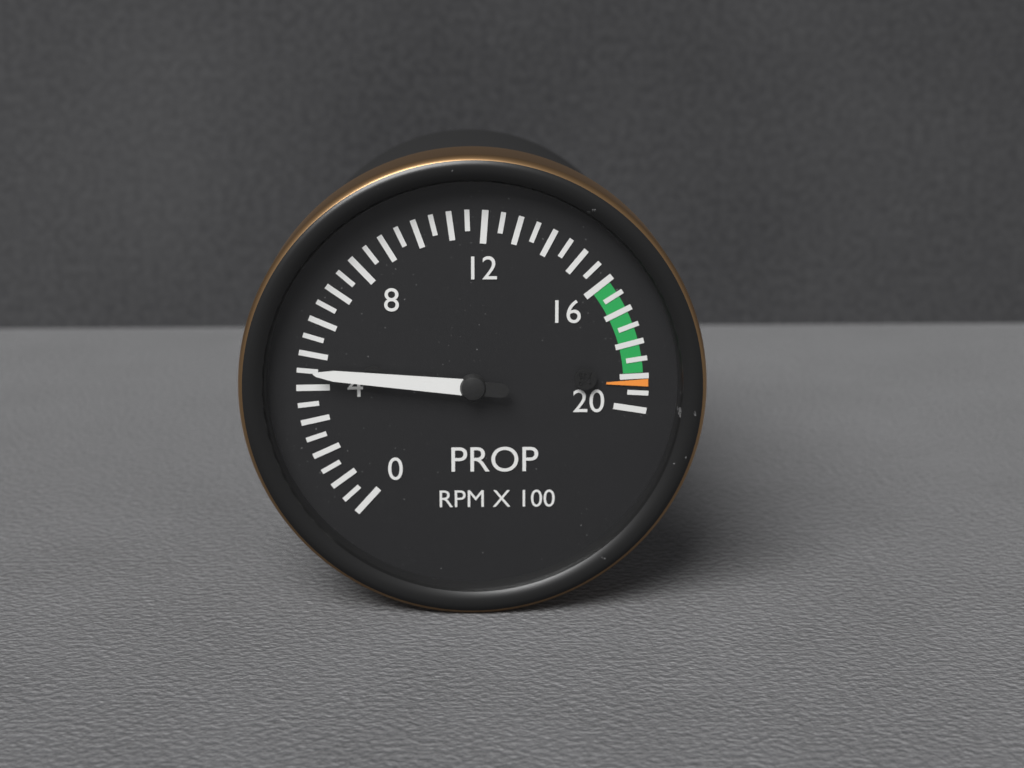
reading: 4.5 RPM X 100
